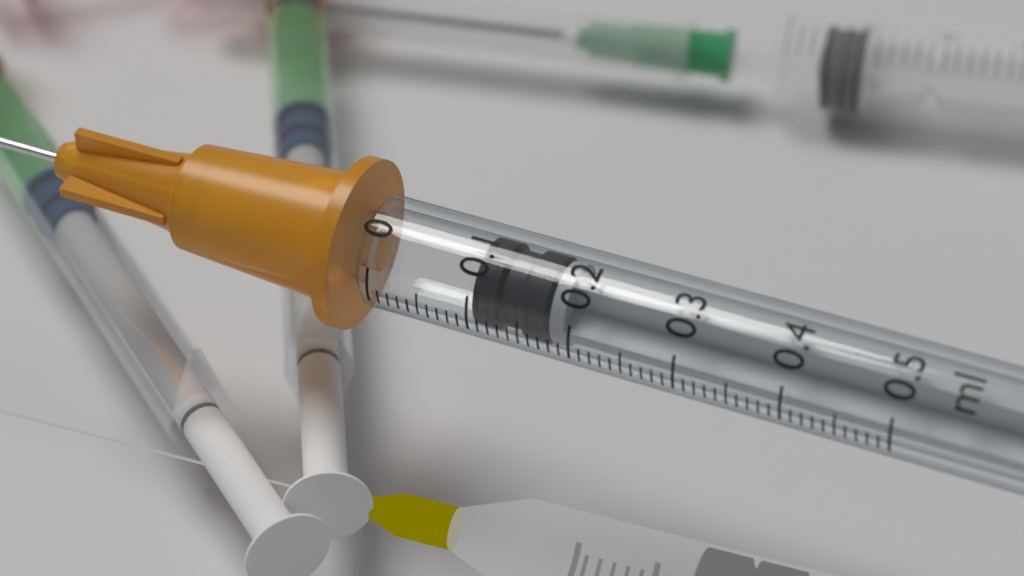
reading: 0.10 ml
